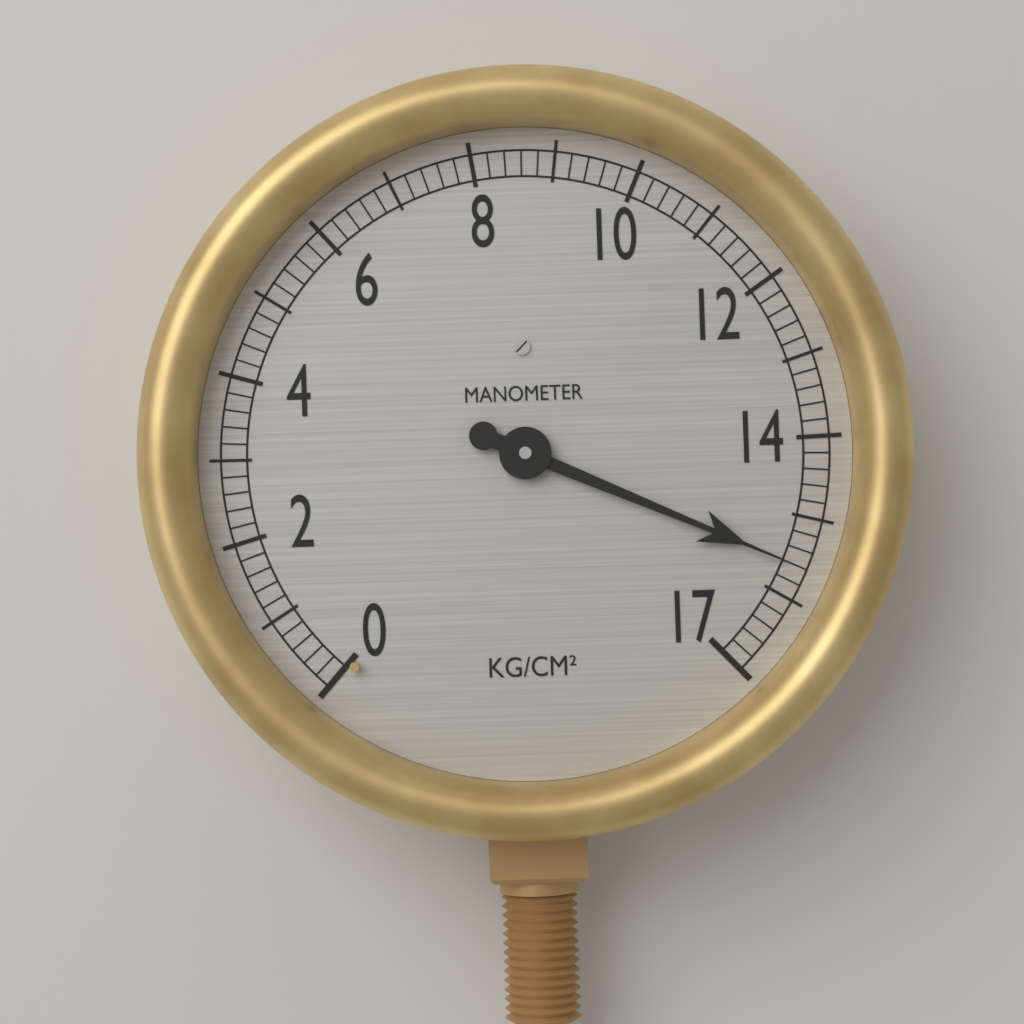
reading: 15.6 kg/cm²
